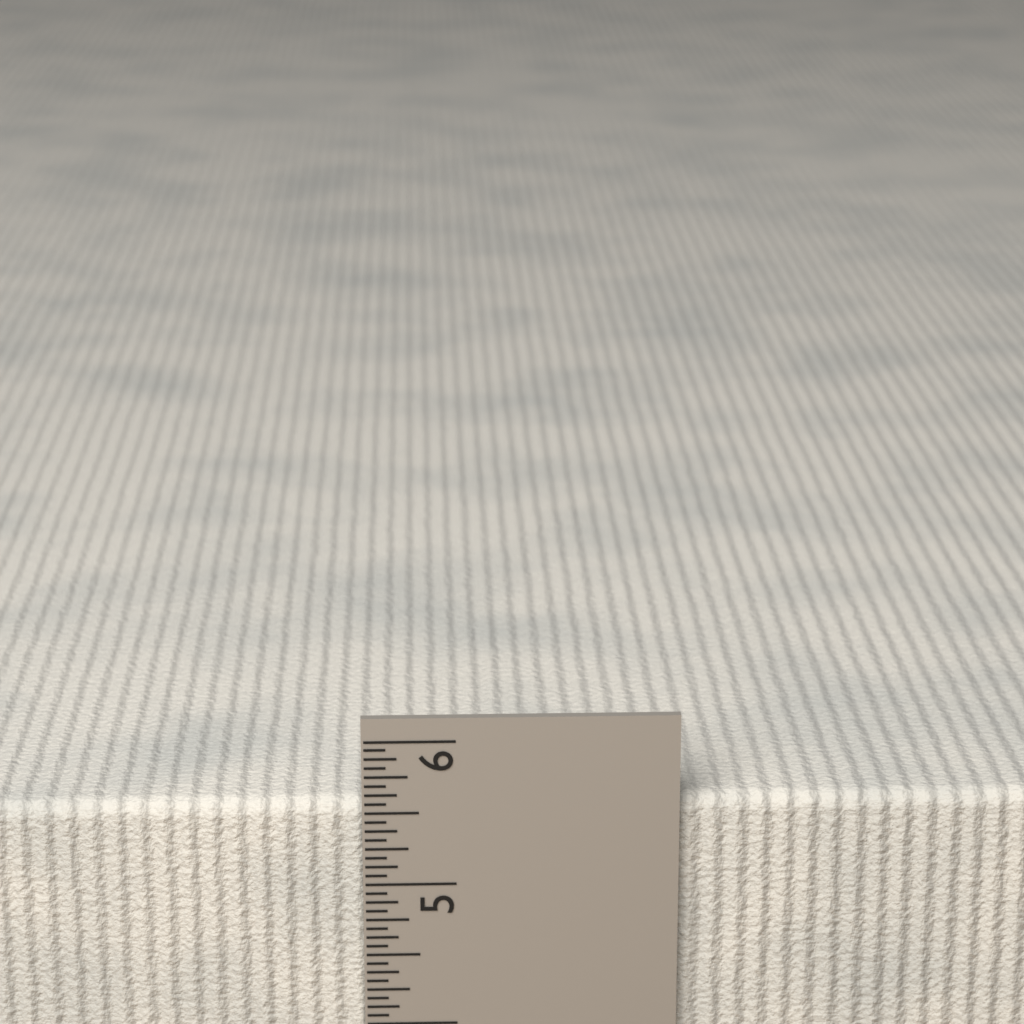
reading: 5.5625 in
